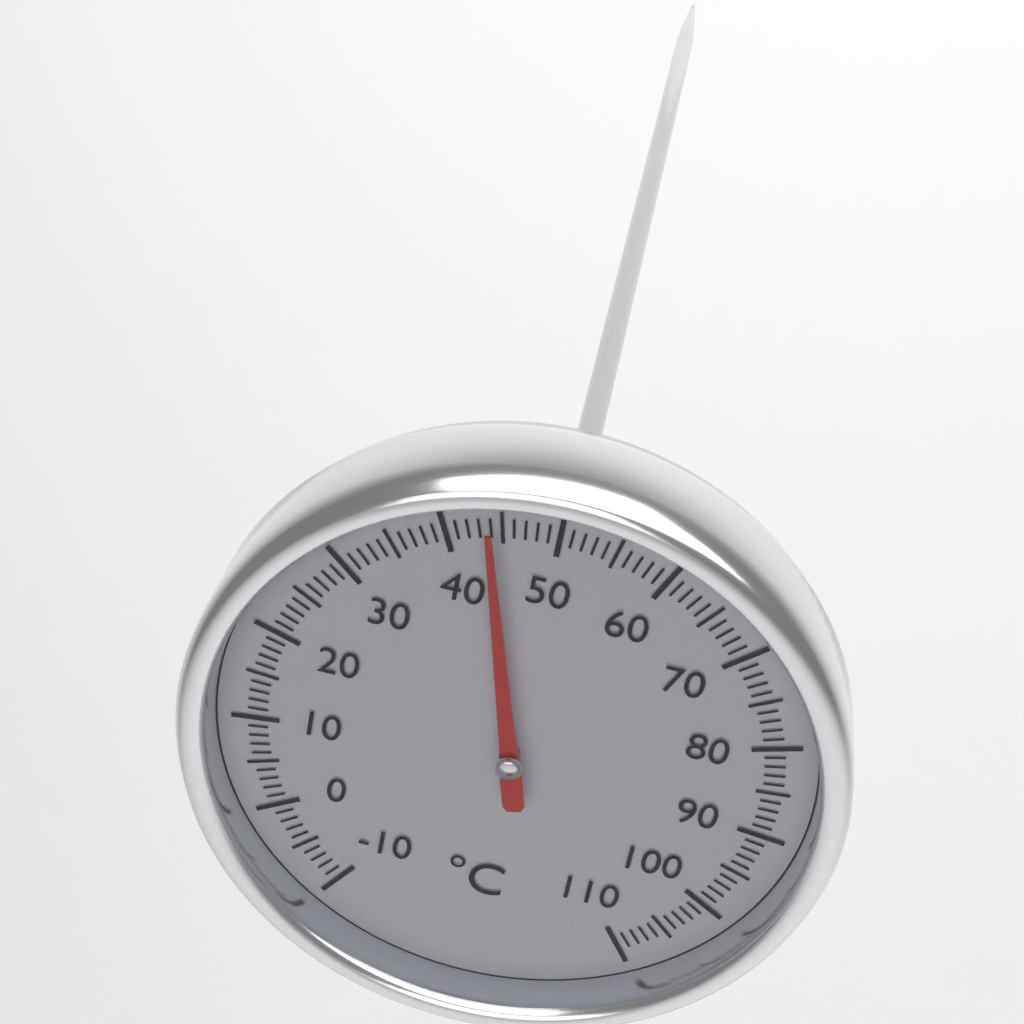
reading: 44 °C
